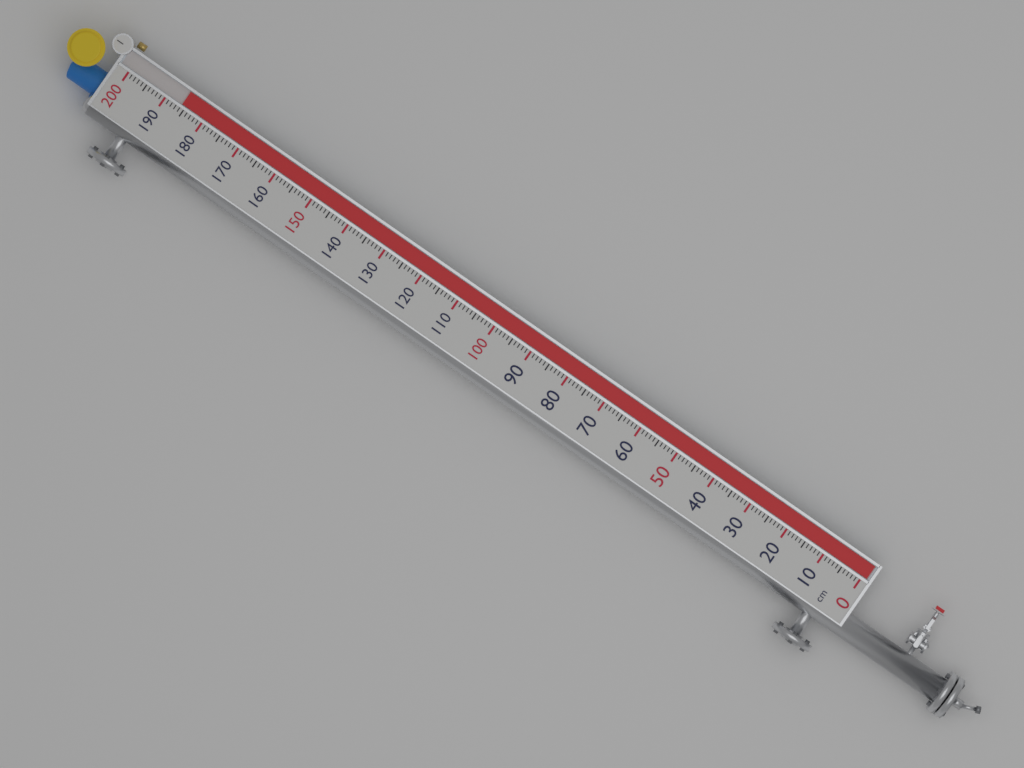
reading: 186 cm
